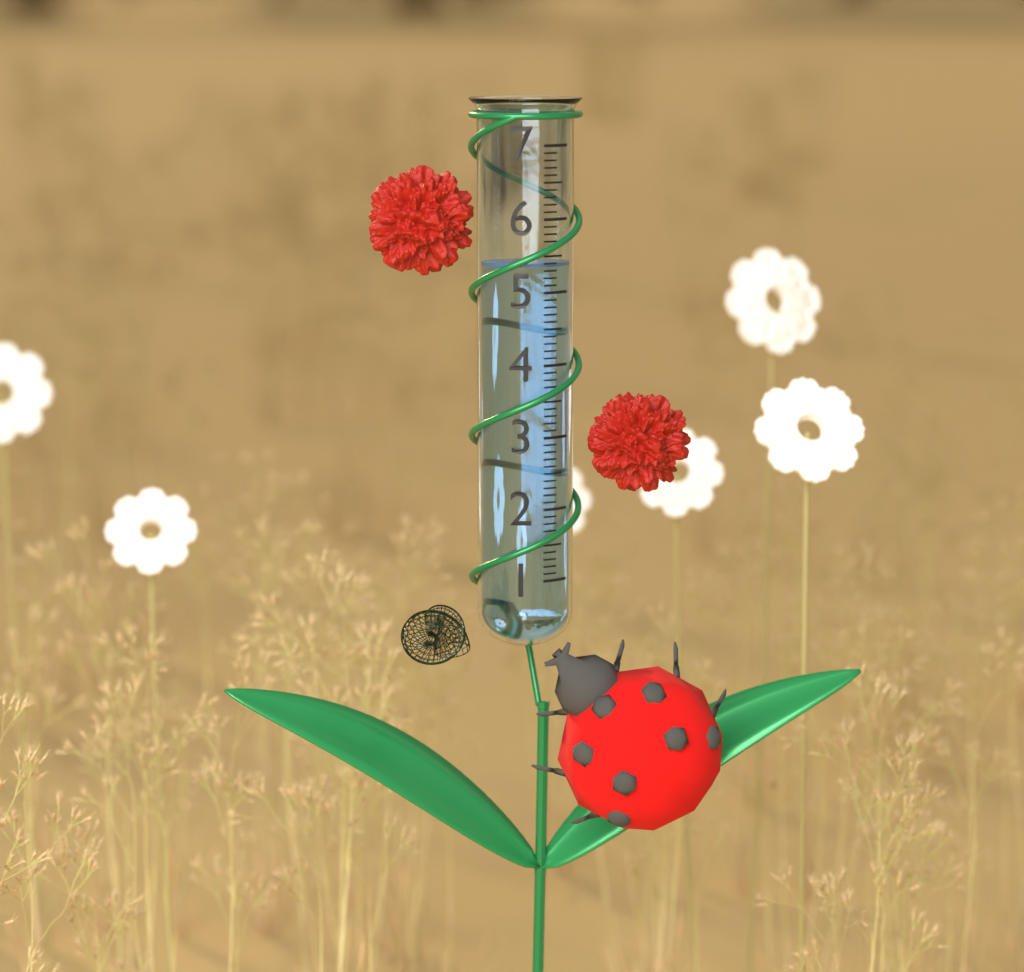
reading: 5.4 (no unit)
